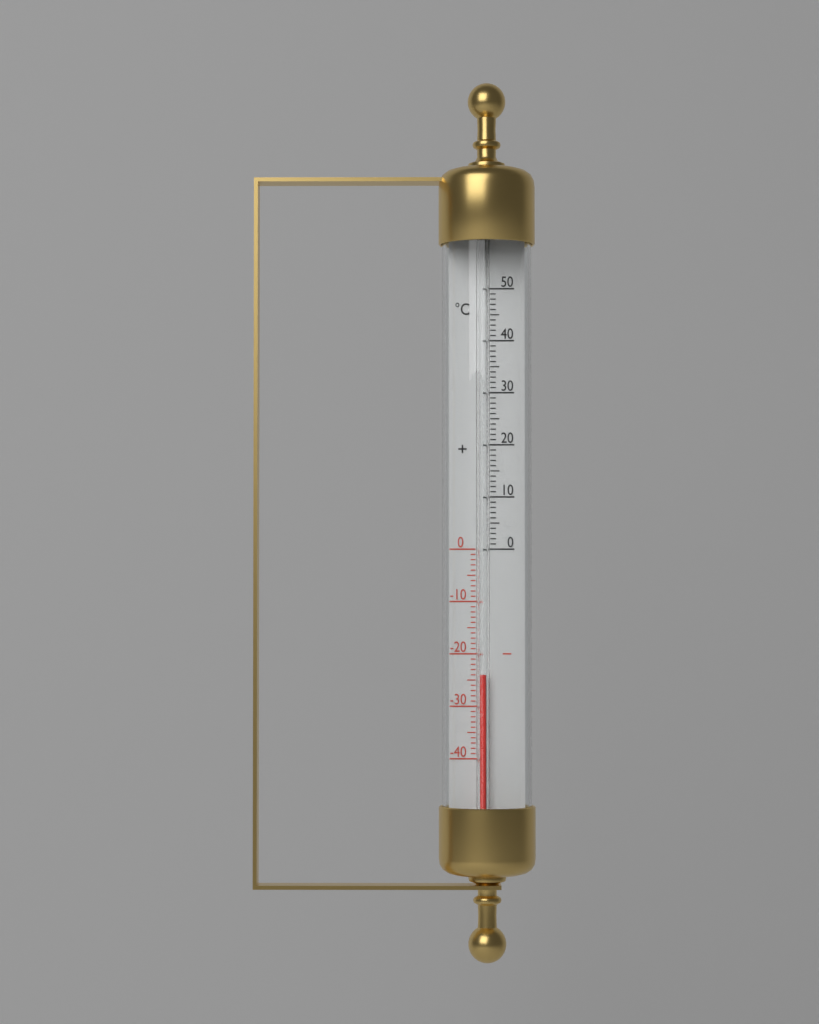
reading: -24 °C
